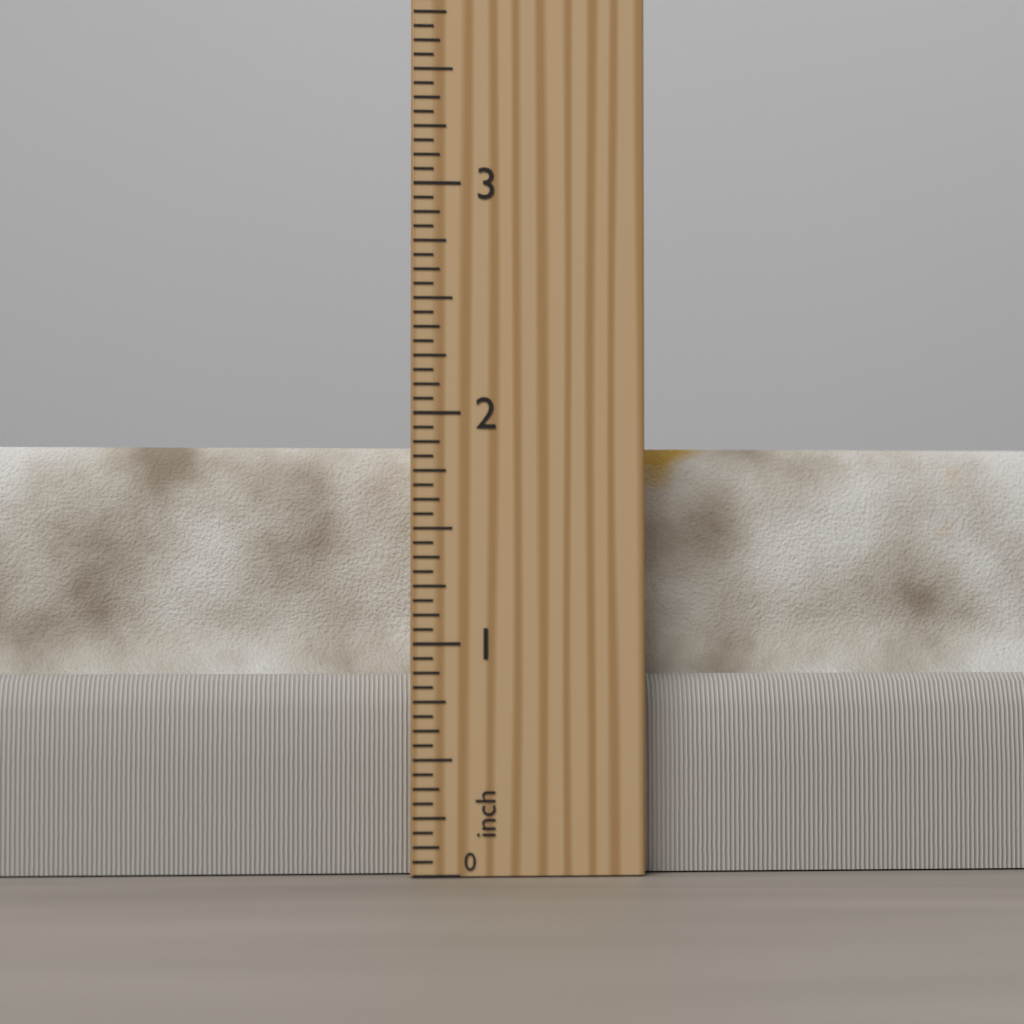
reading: 1.8750 inch
